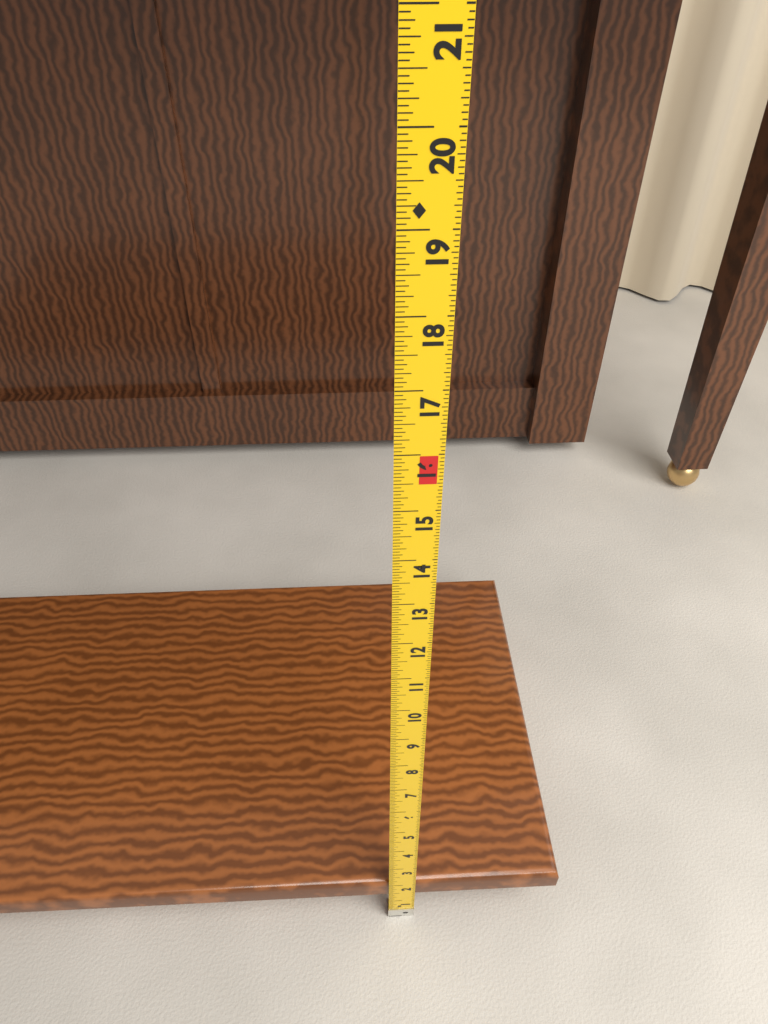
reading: 2.0625 in
